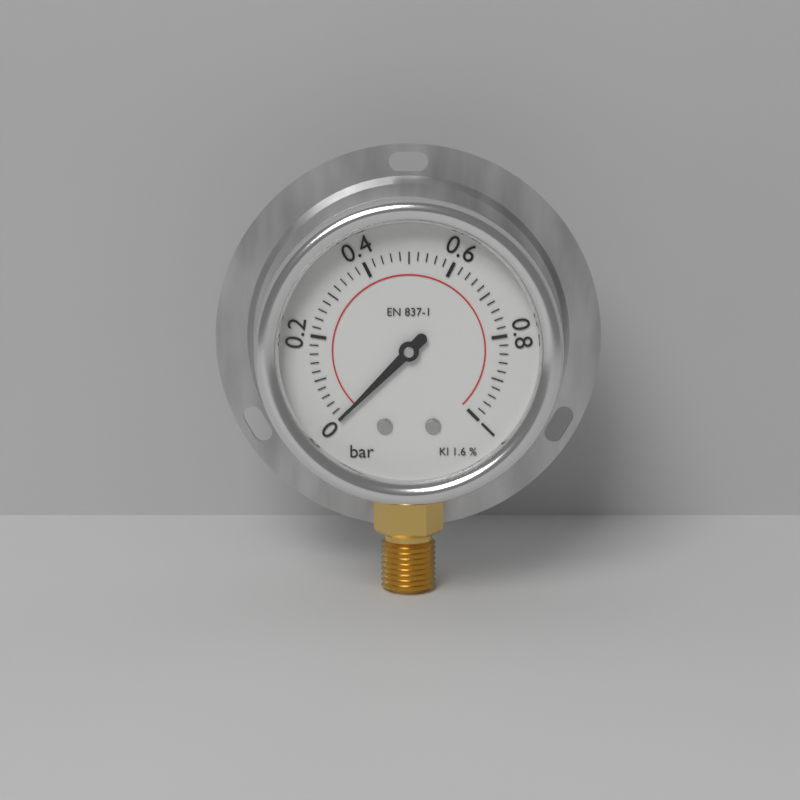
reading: 0.00 bar
